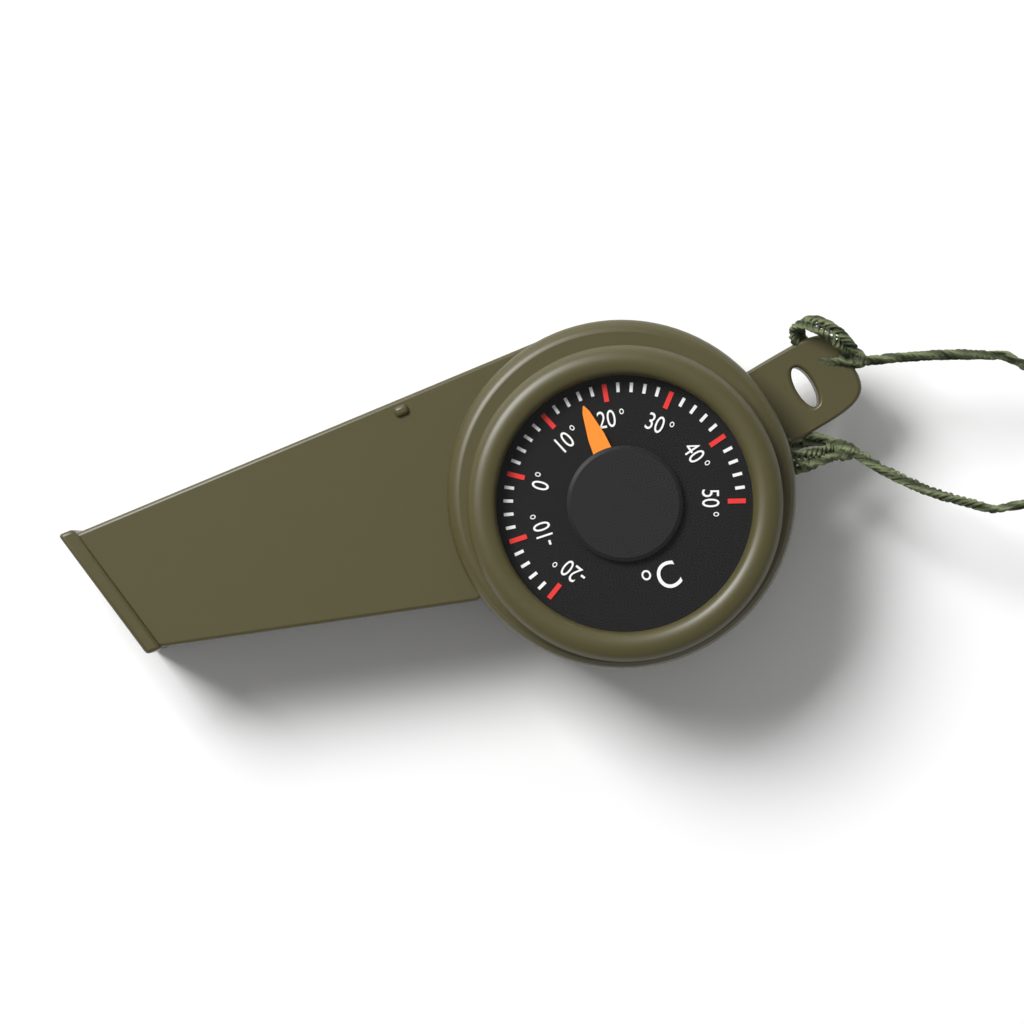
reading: 16 °C
